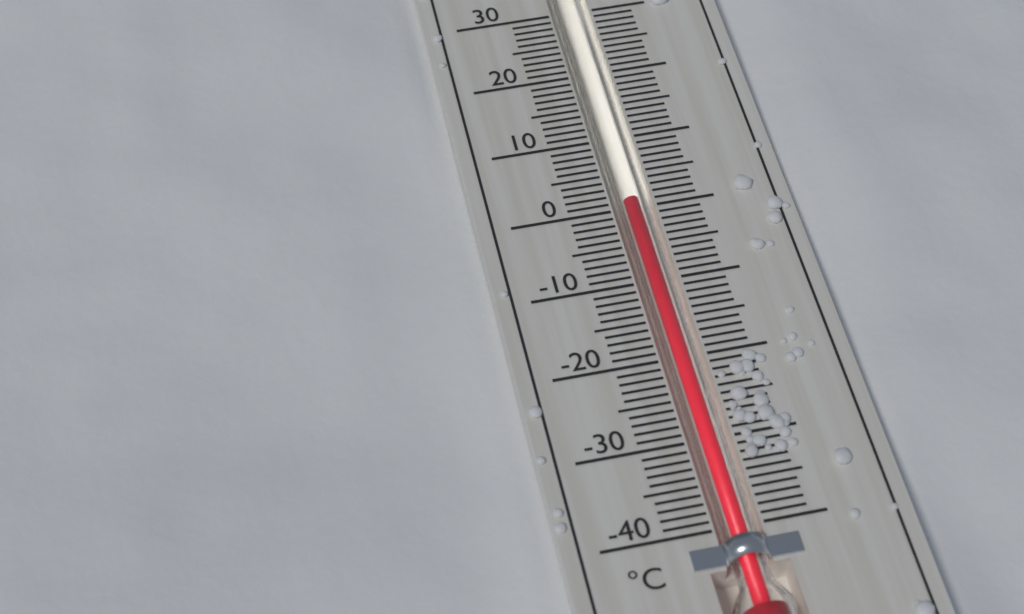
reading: 1 °C
